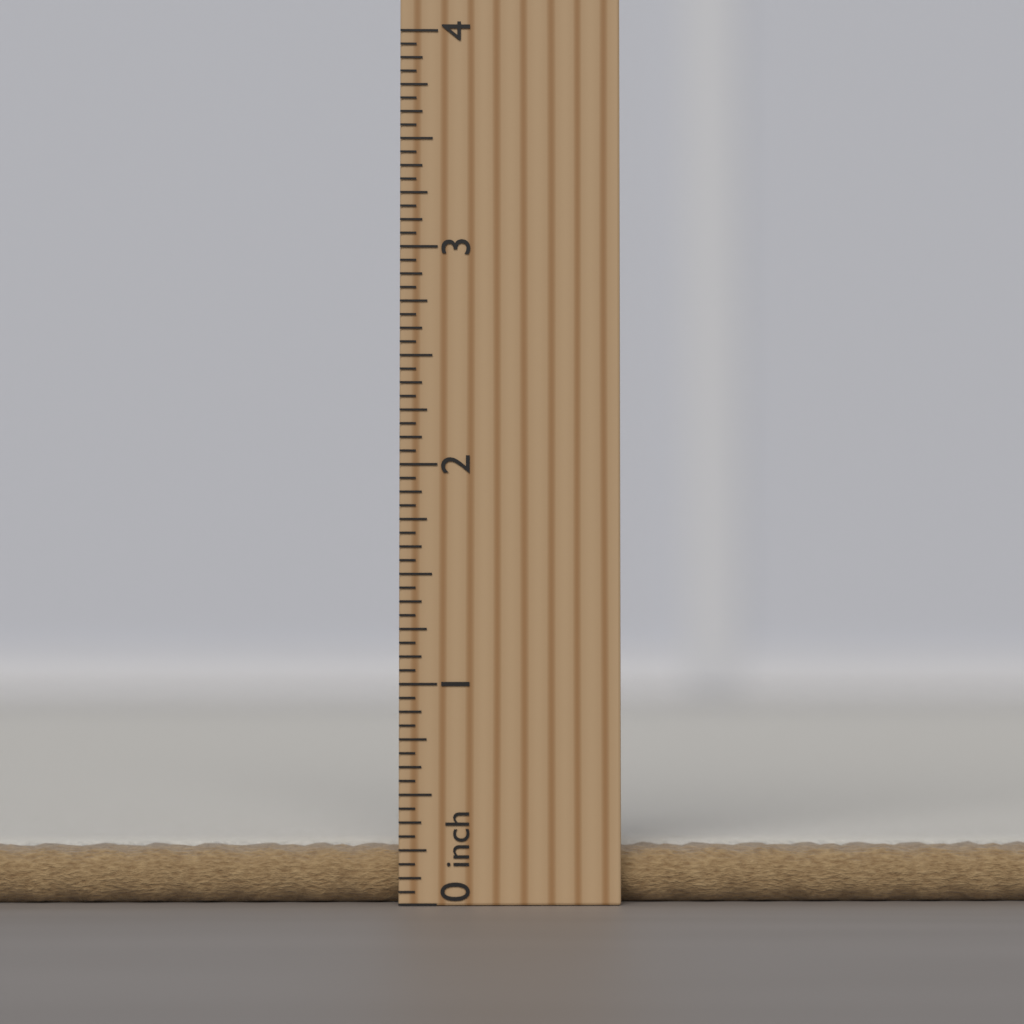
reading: 0.2500 inch
